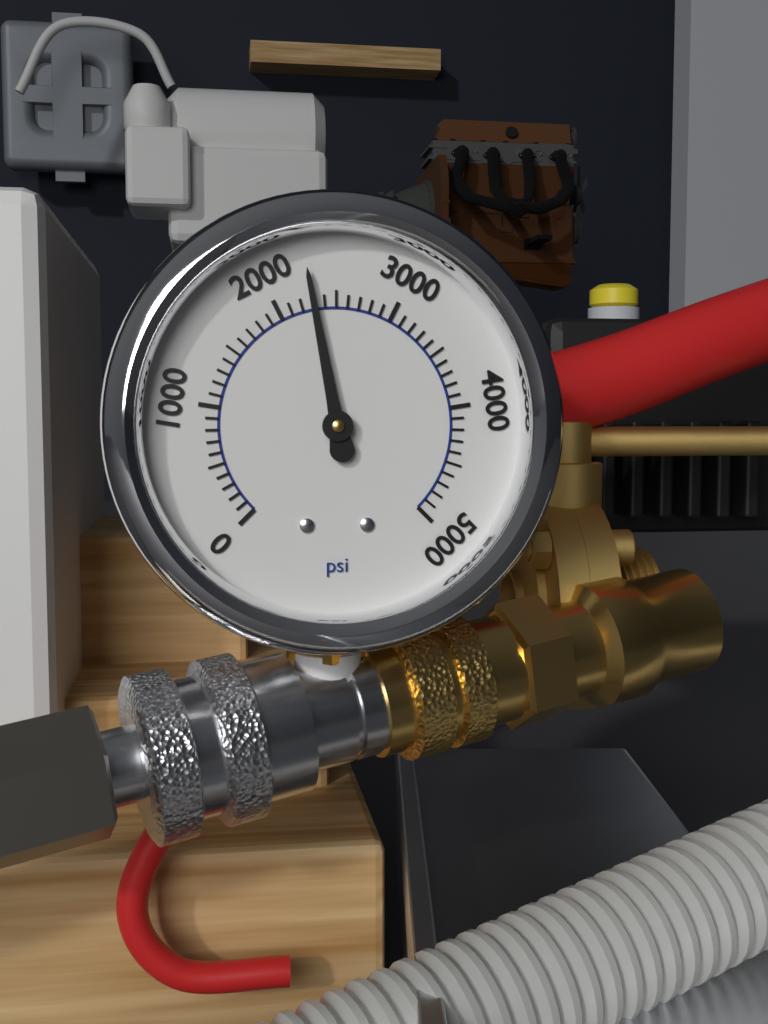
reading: 2300 psi
